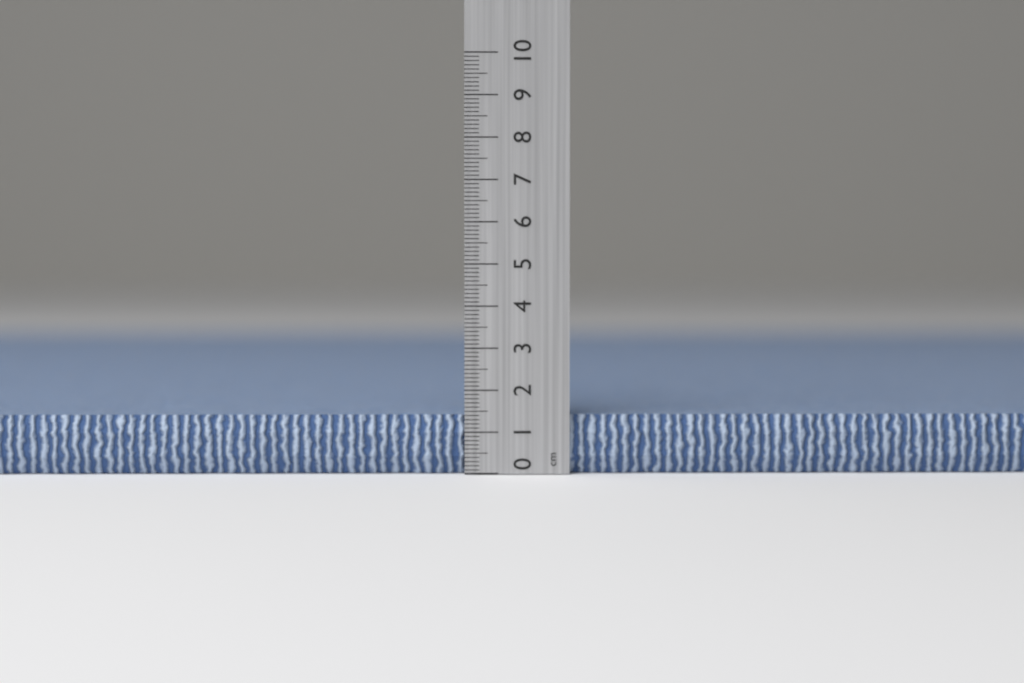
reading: 1.4 cm
